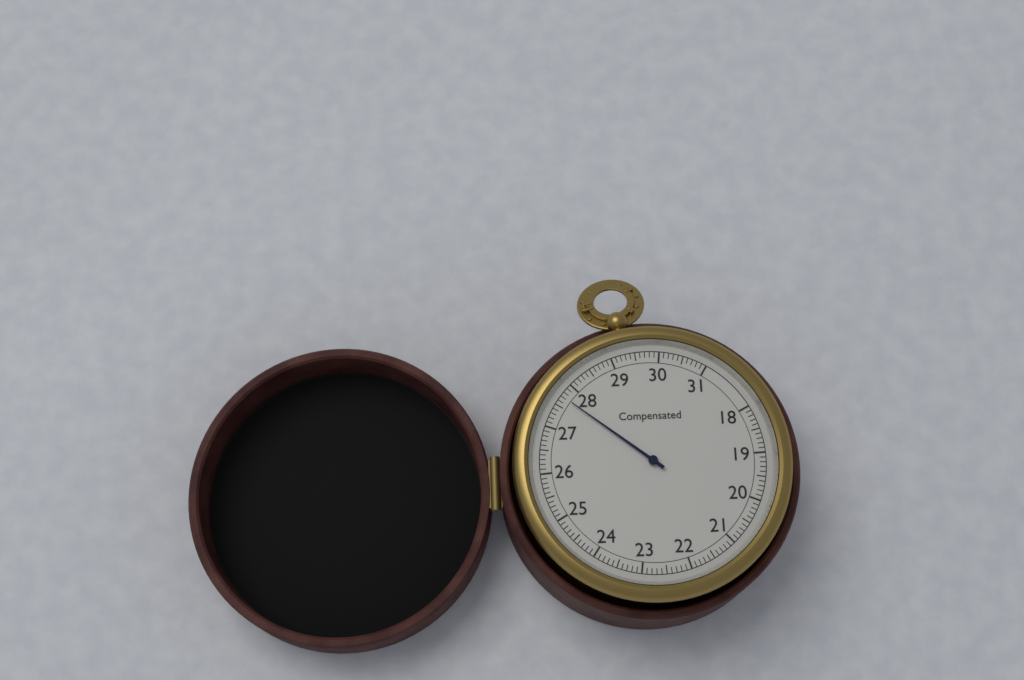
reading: 27.7 (no unit)
